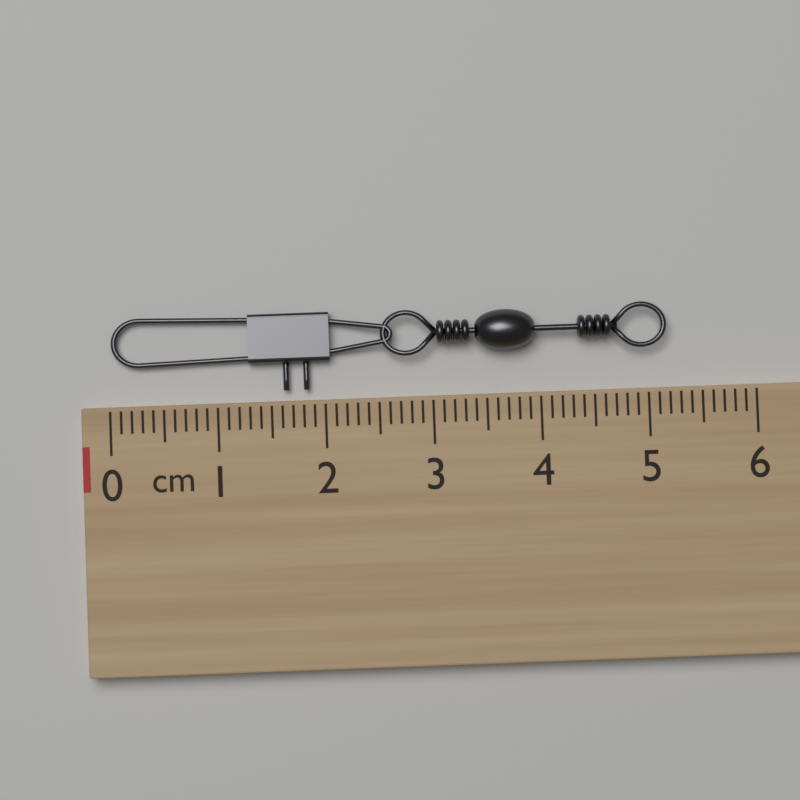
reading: 5.2 cm
